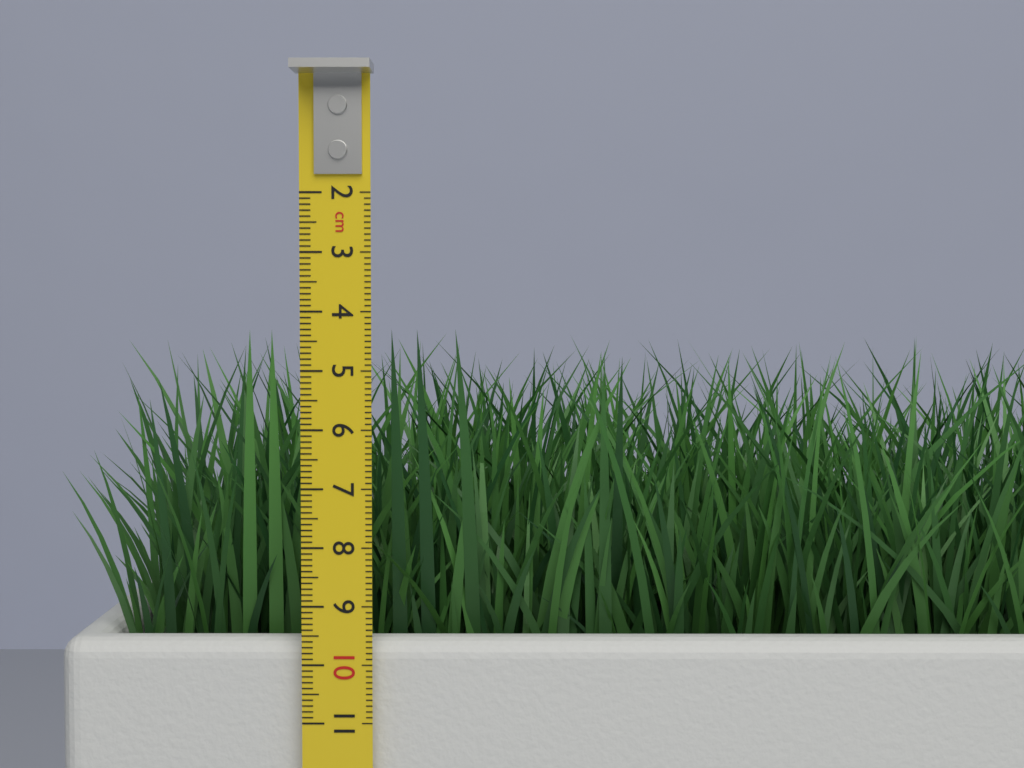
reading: 4.3 cm
